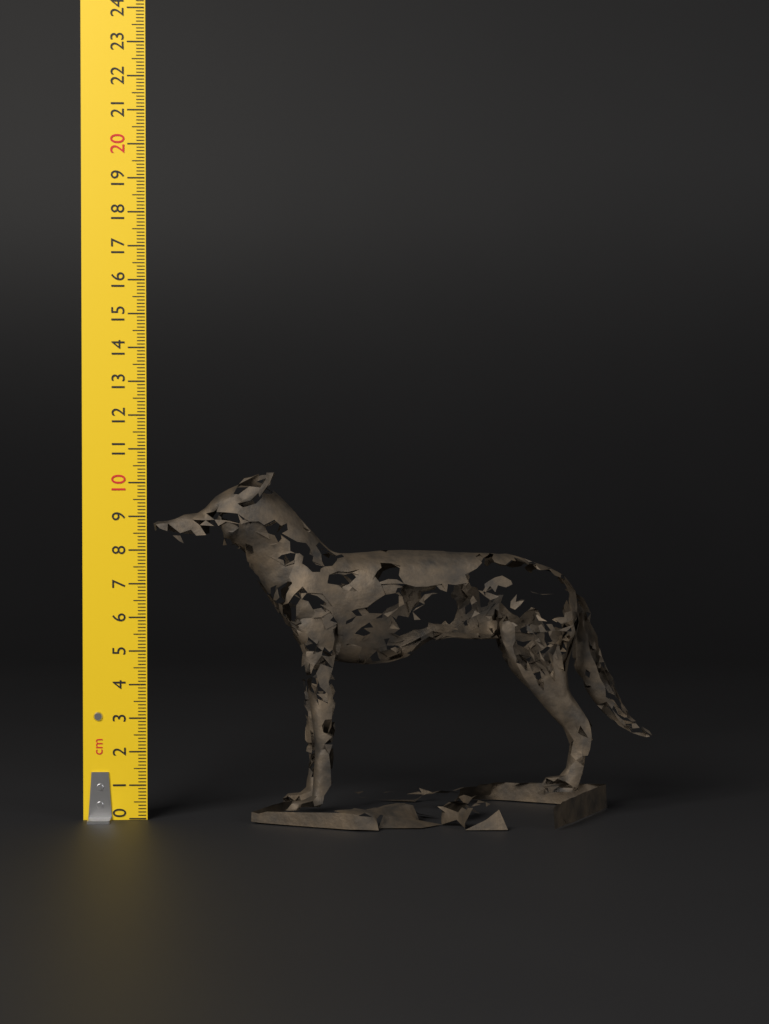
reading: 10.3 cm
